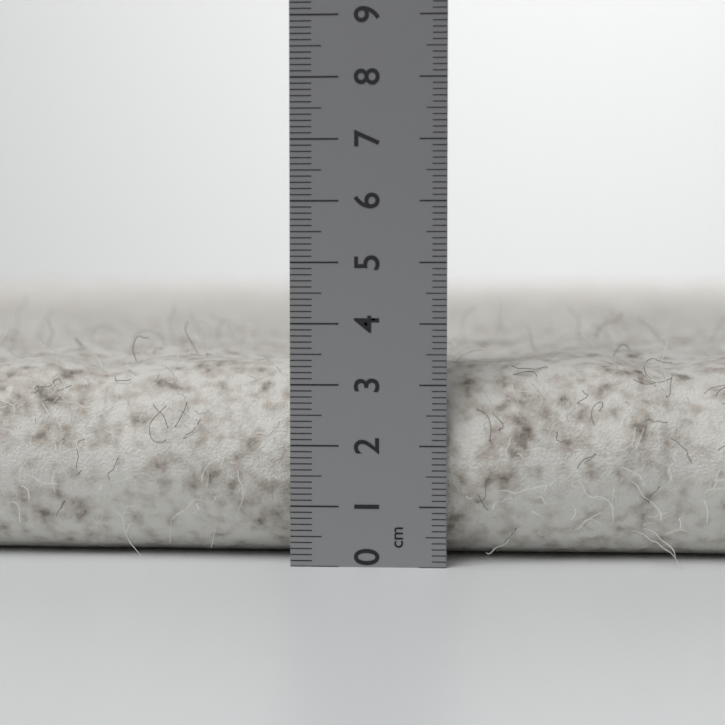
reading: 3.4 cm
